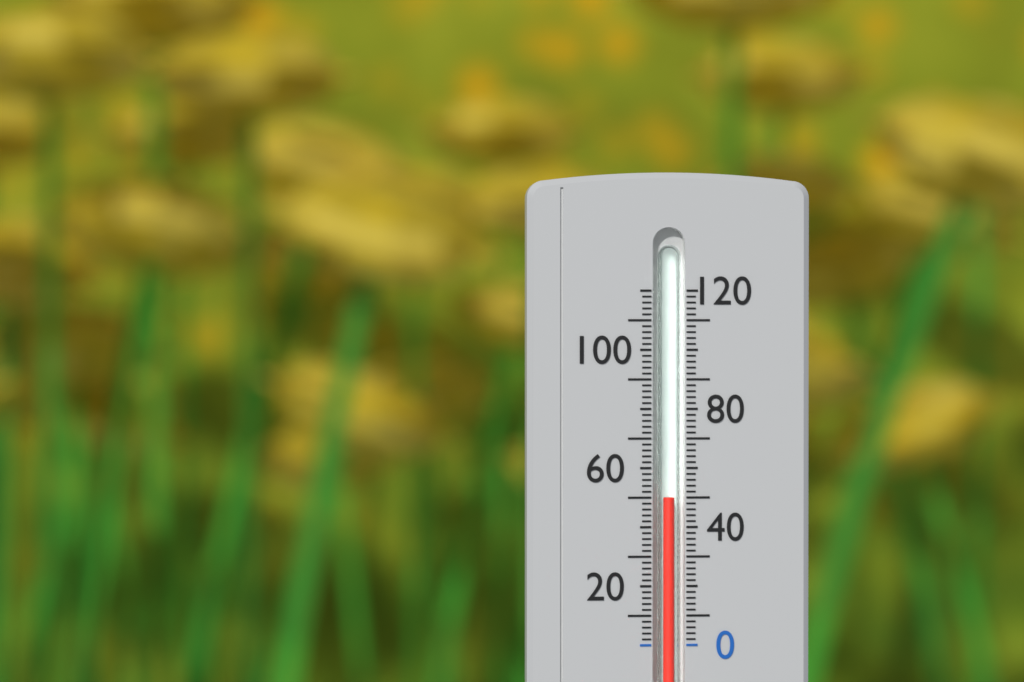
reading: 50 (no unit)
